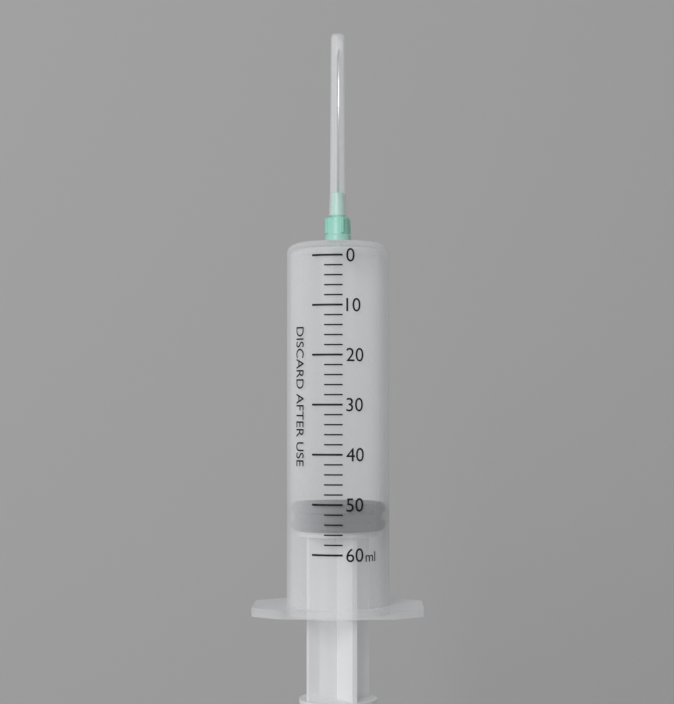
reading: 50 ml
